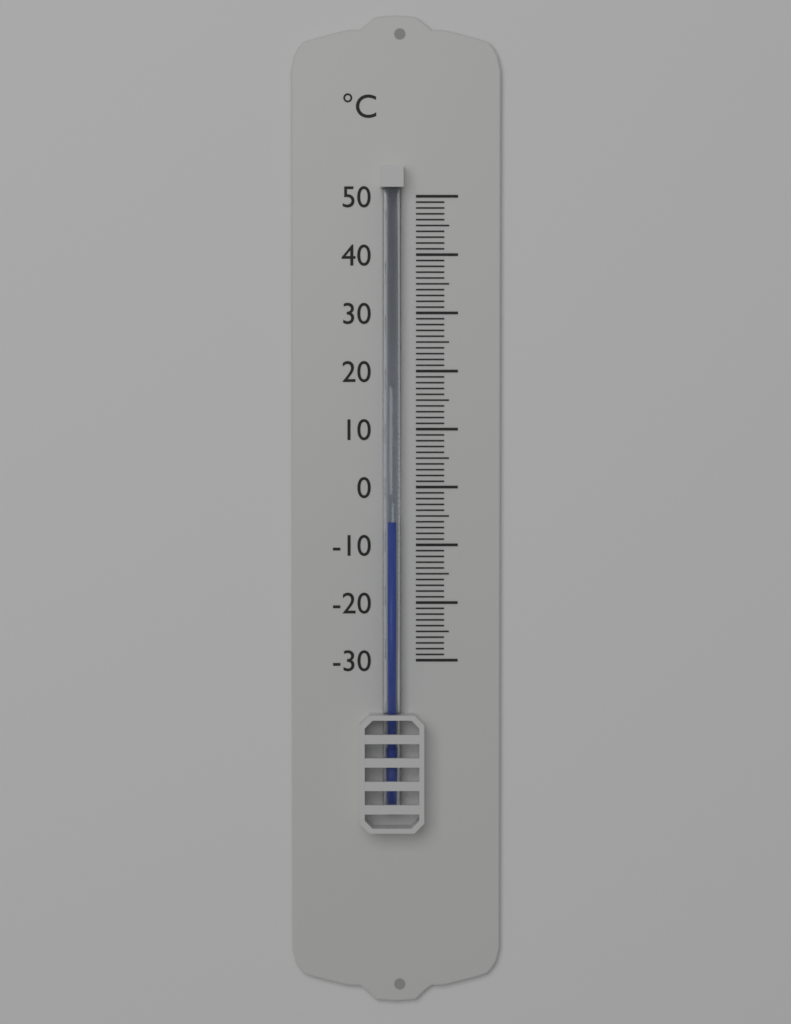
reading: -6 °C
